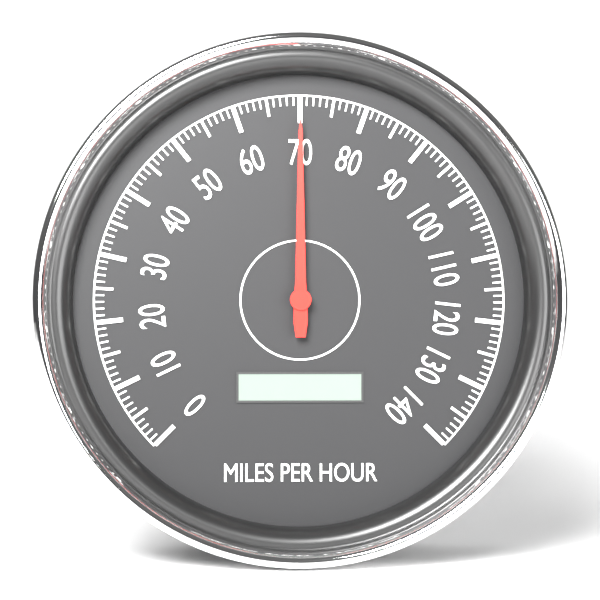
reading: 70 mph
